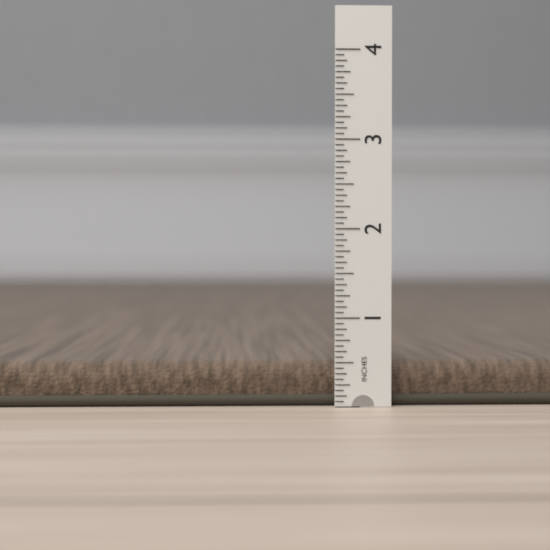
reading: 0.5000 in
